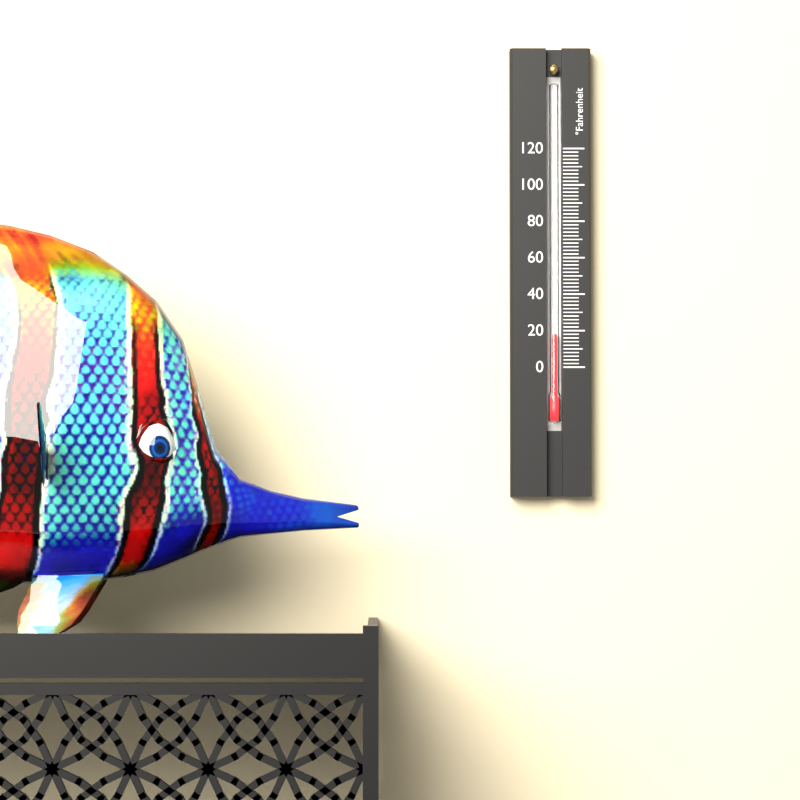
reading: 18 °F
